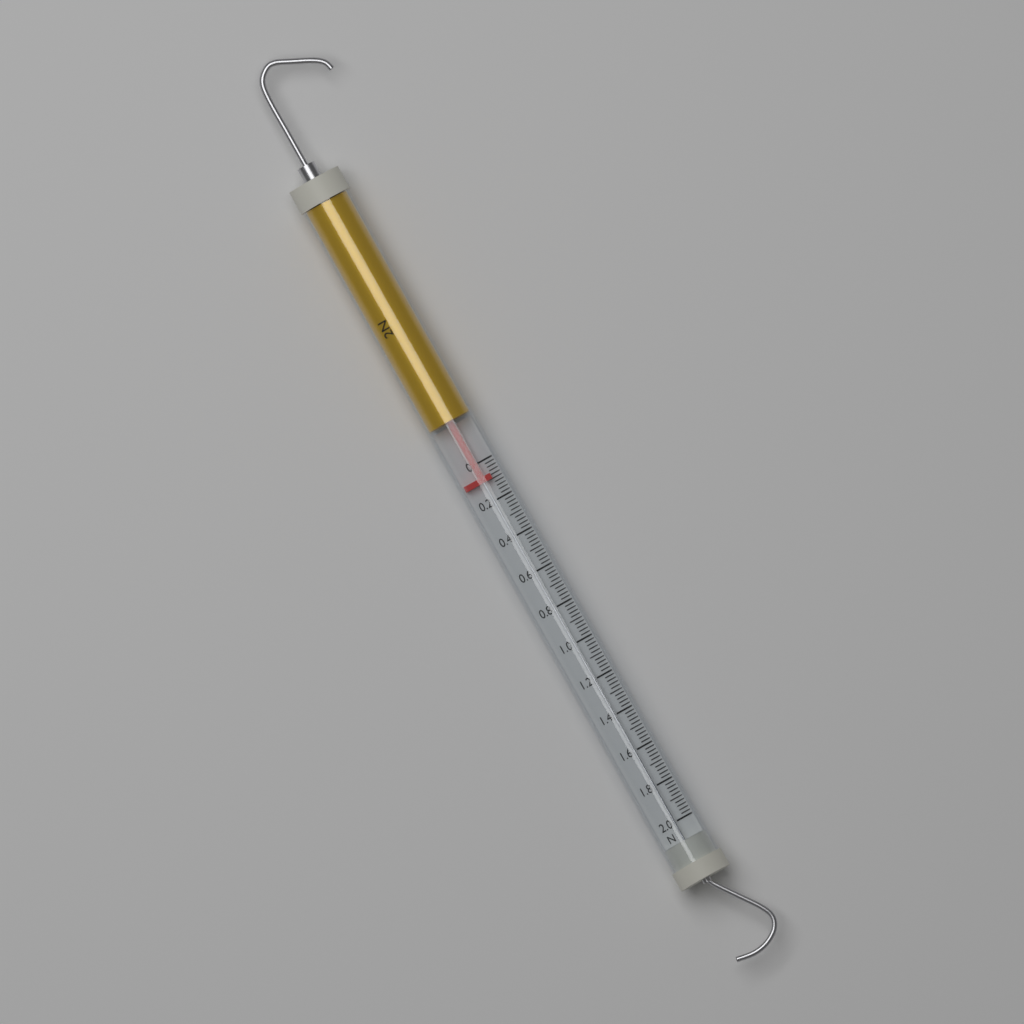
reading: 0.10 N
